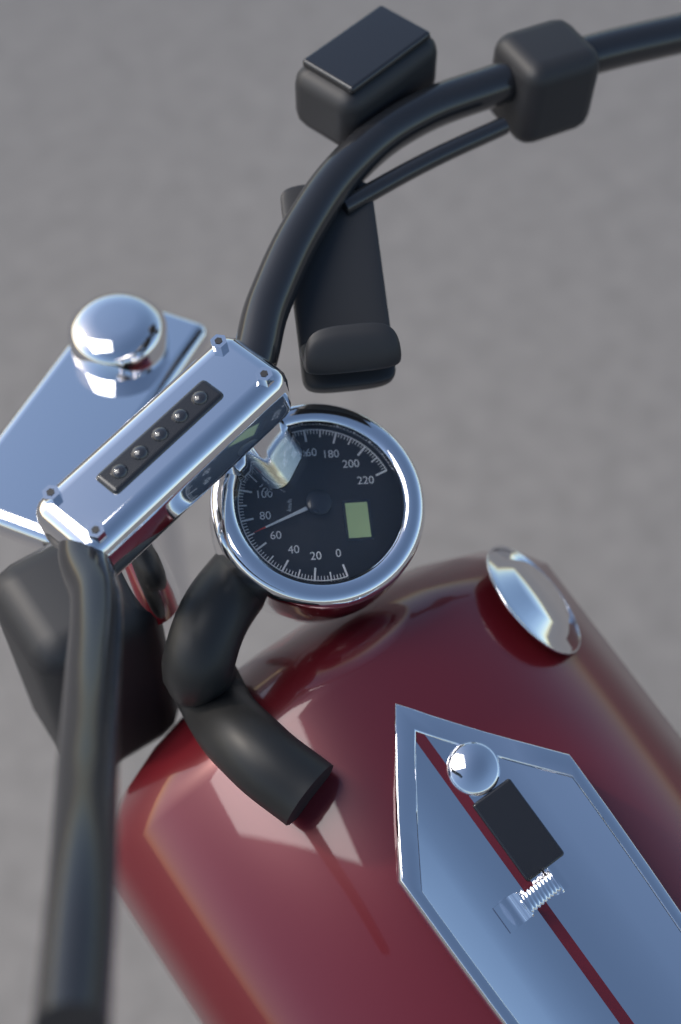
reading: 70 km/h
